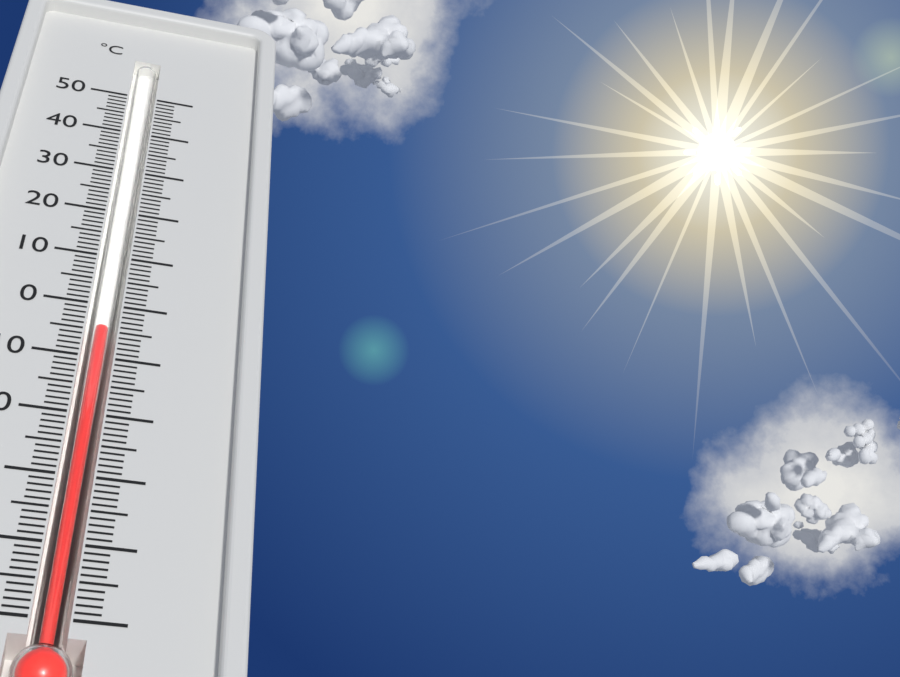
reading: -4 °C
